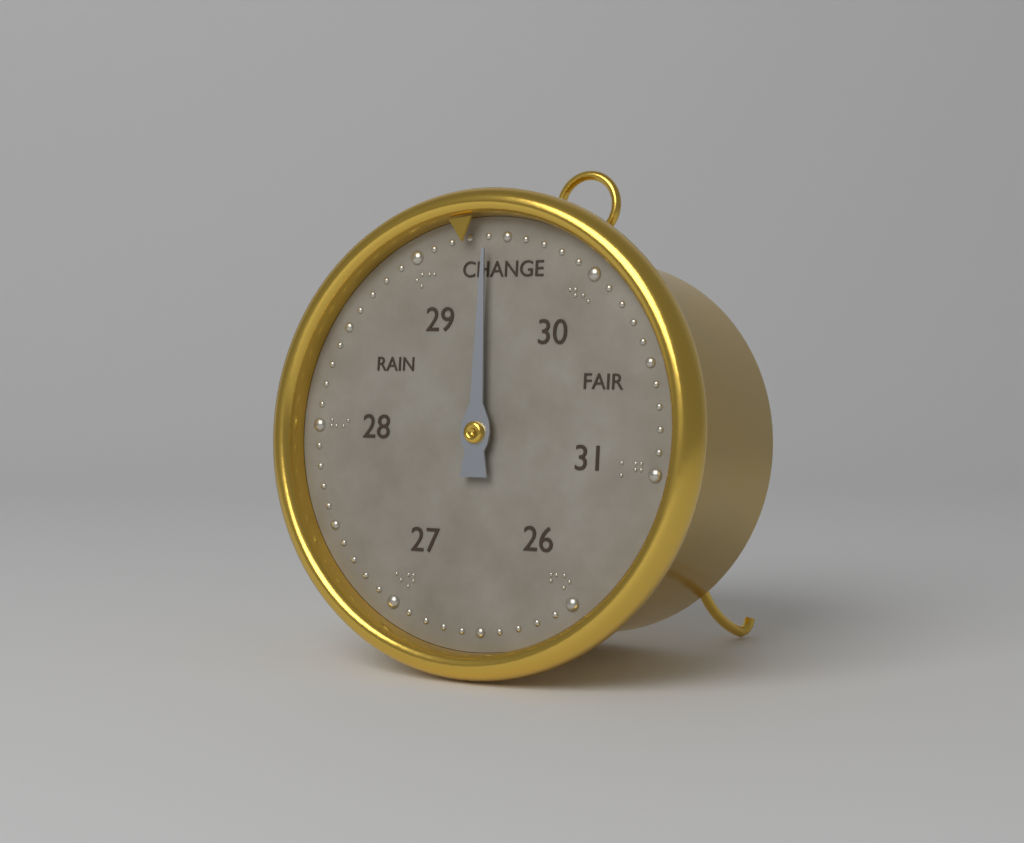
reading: 29.4 (no unit)
